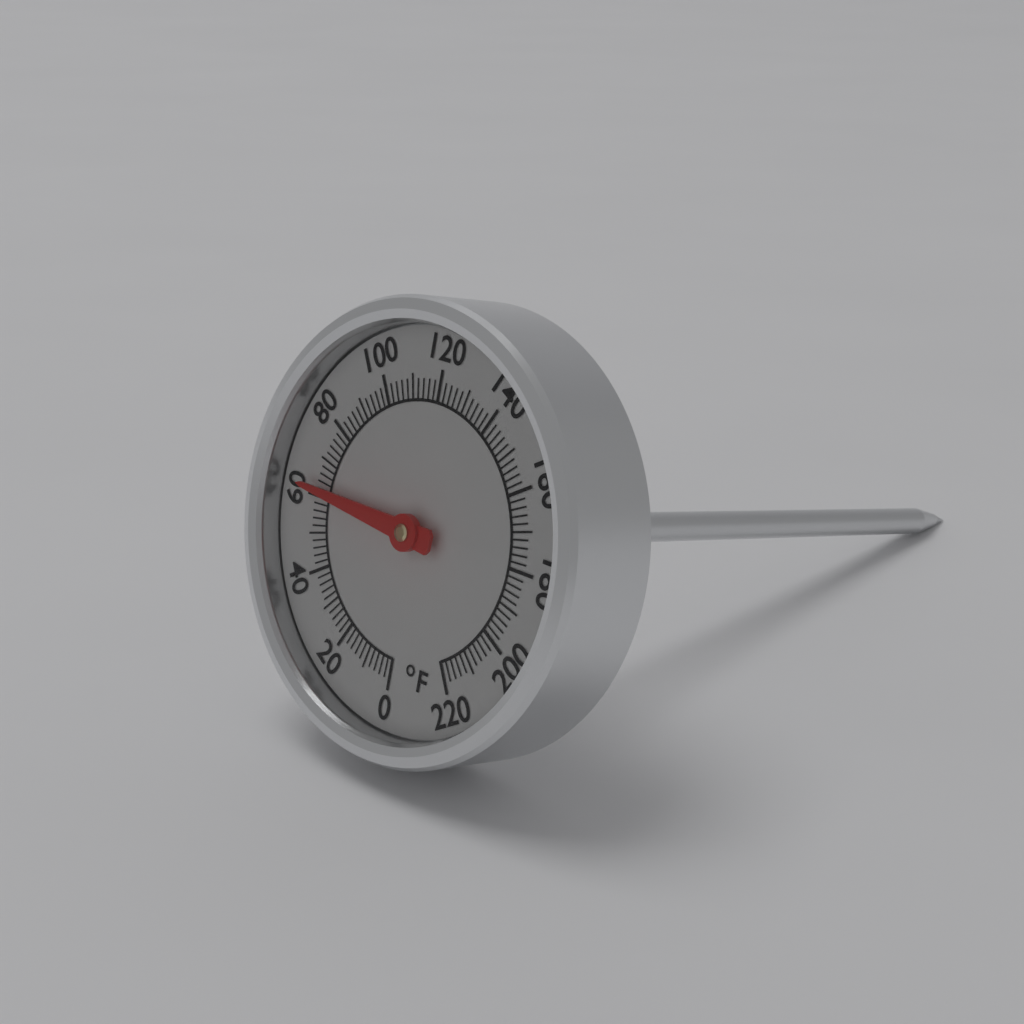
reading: 62 °F
